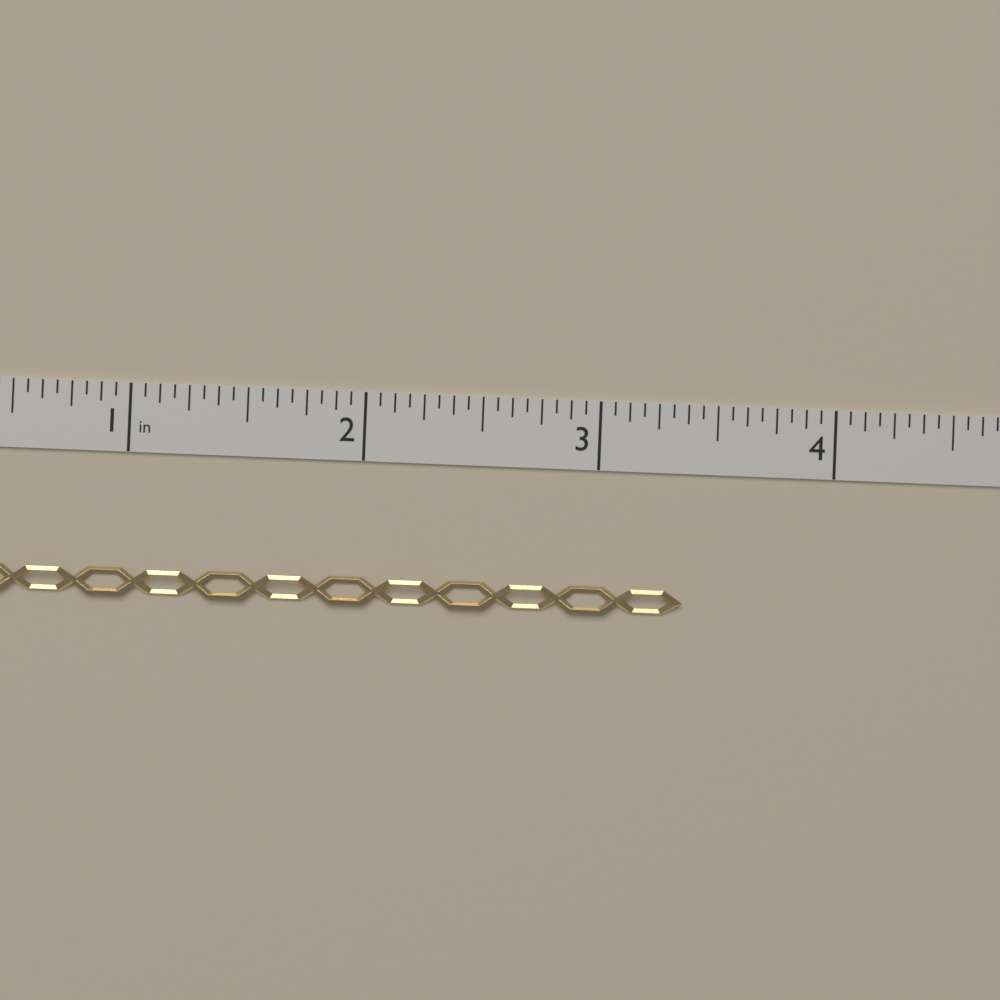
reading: 3.3750 in
